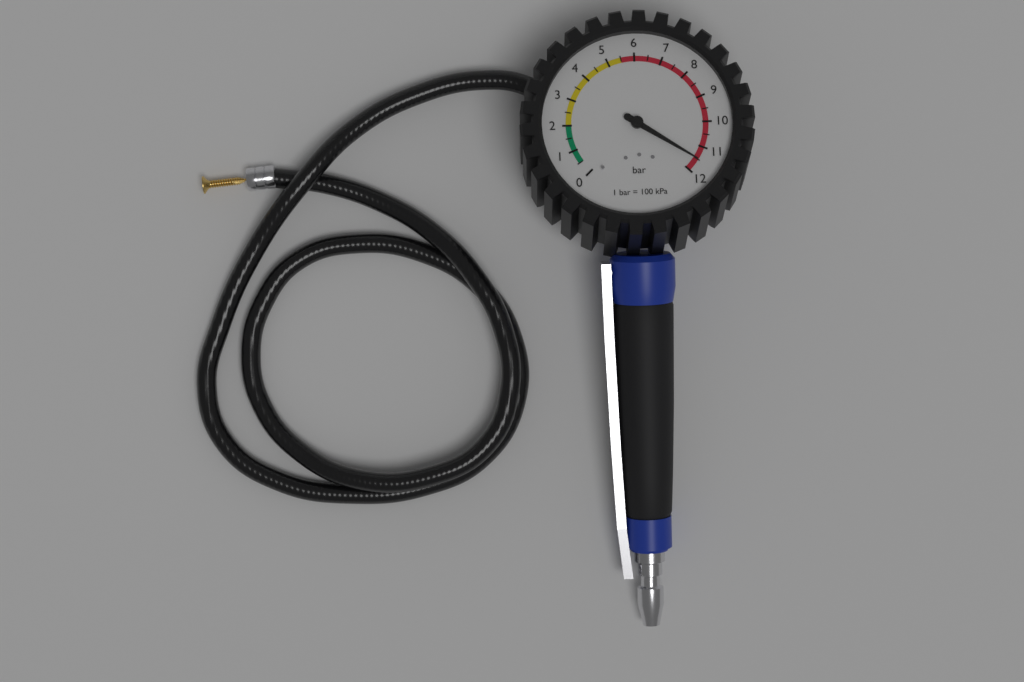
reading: 11.5 bar
